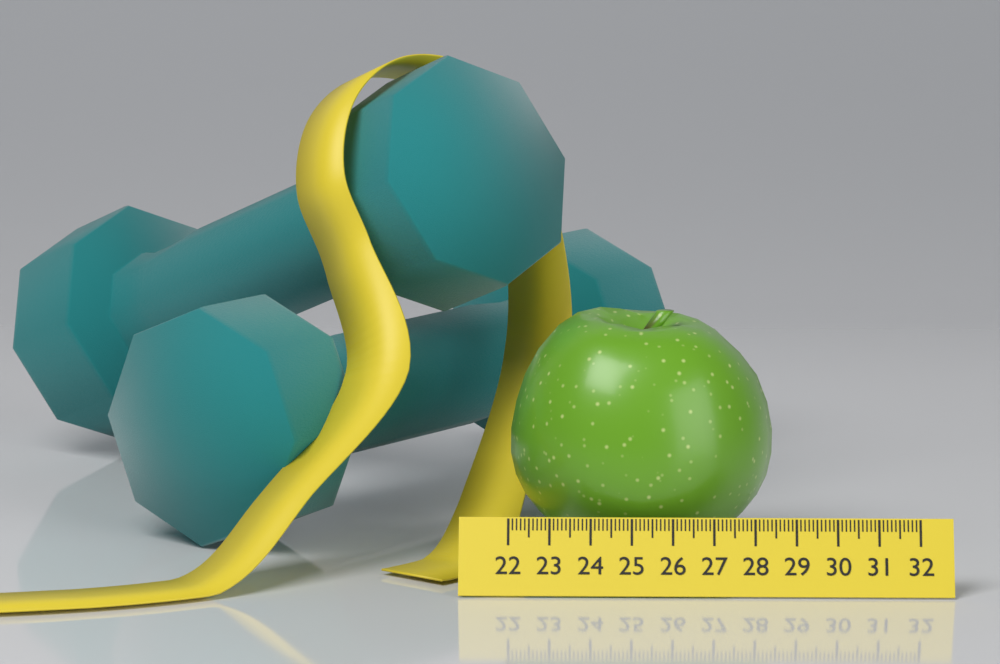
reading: 28.5 (no unit)
